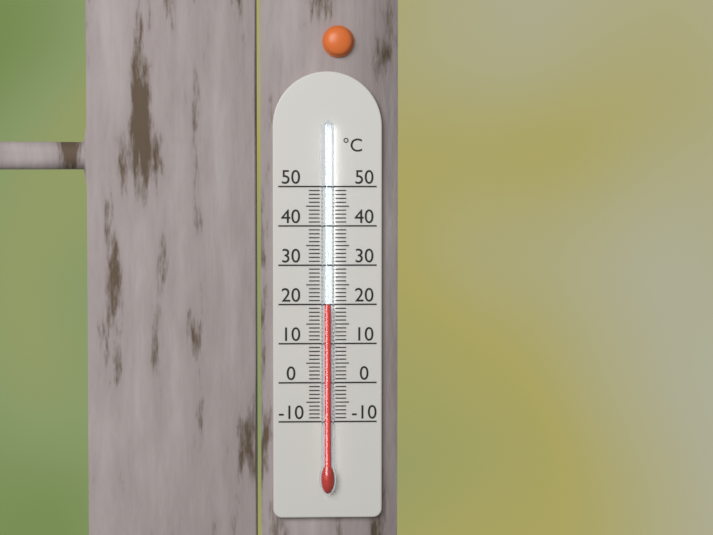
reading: 20 °C
